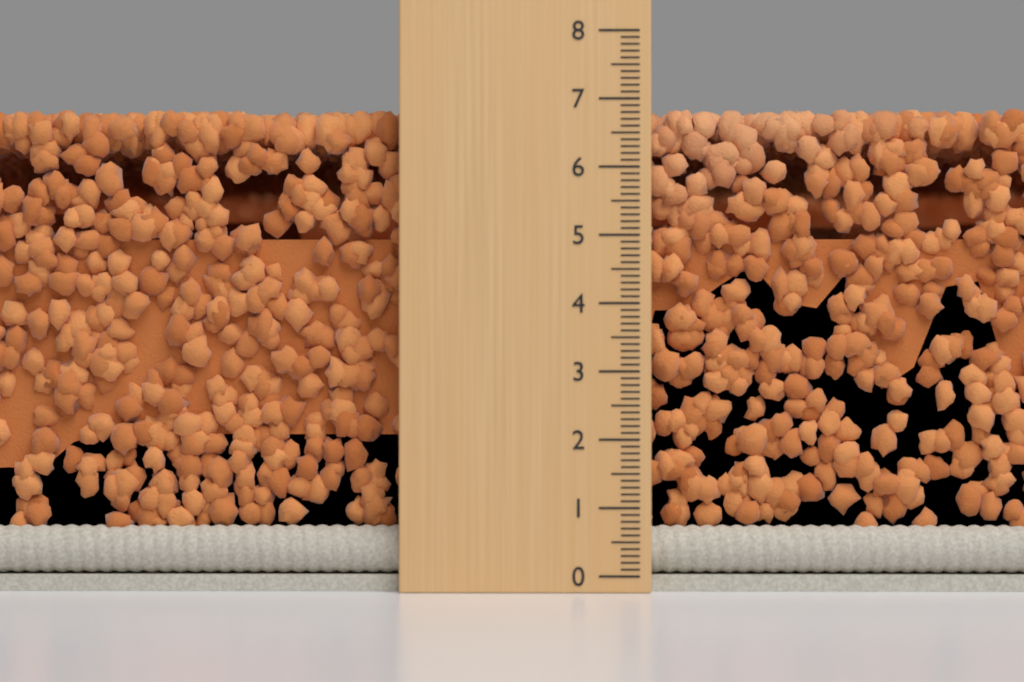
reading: 6.9 (no unit)
